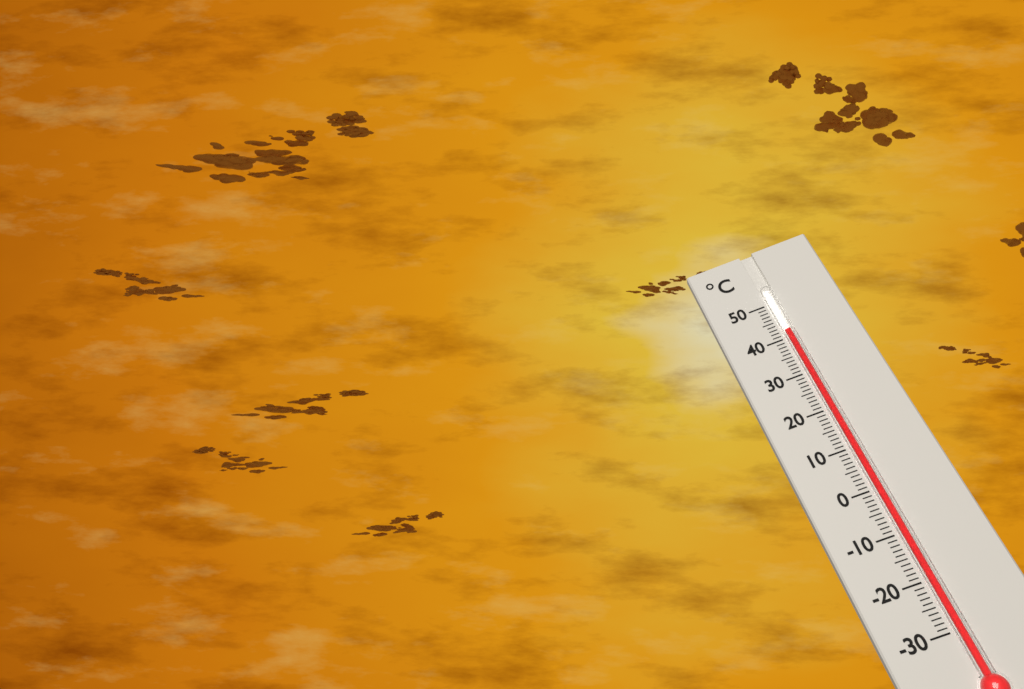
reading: 42 °C
